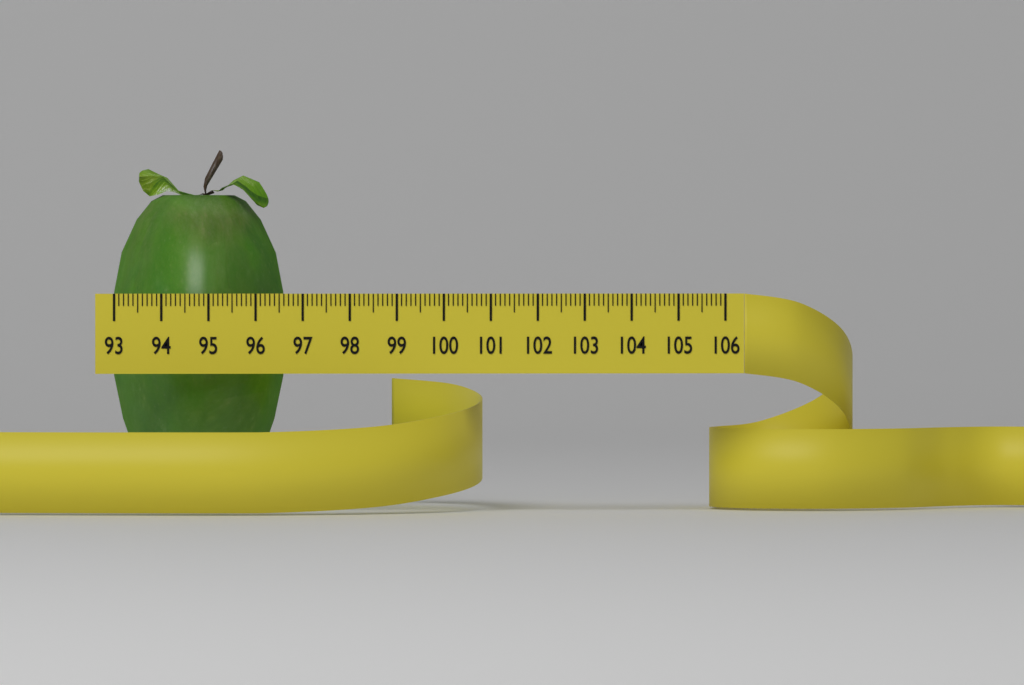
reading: 96.8 (no unit)
